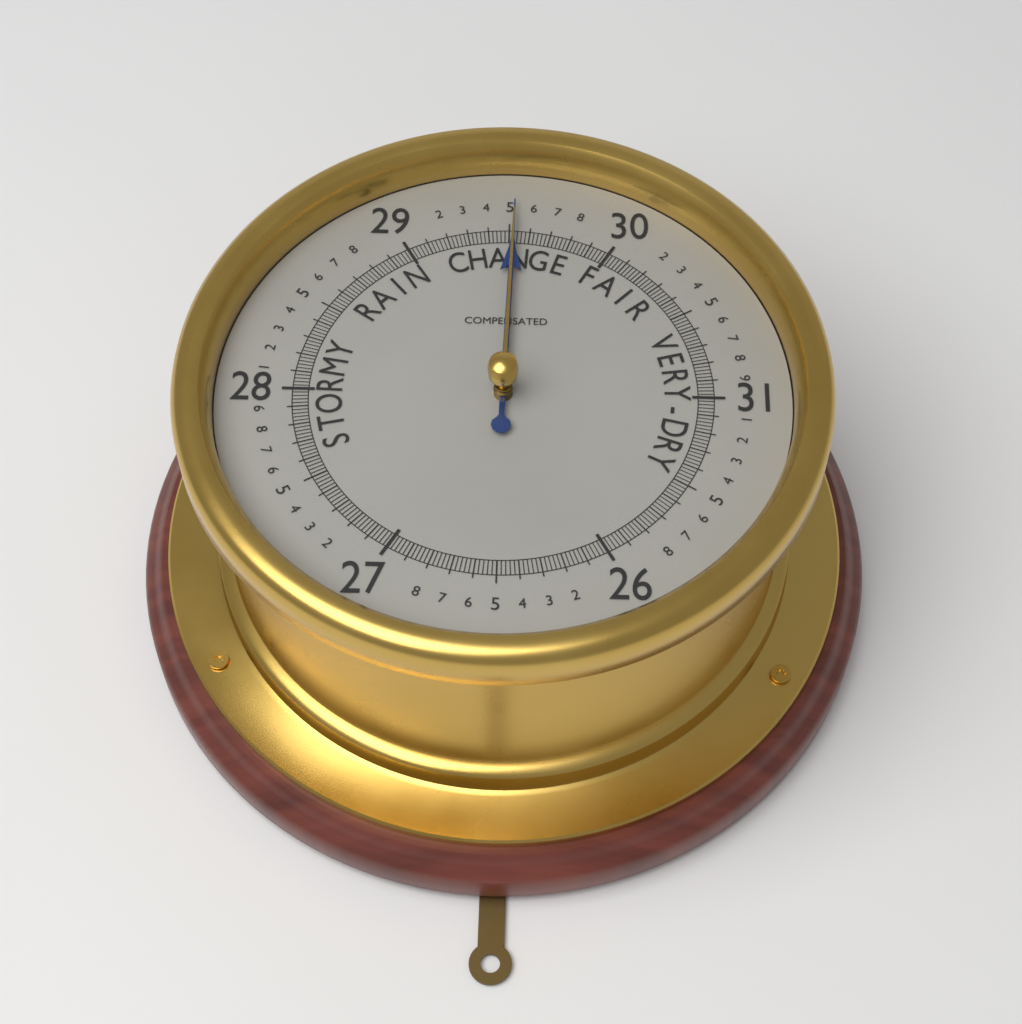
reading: 29.52 (no unit)
